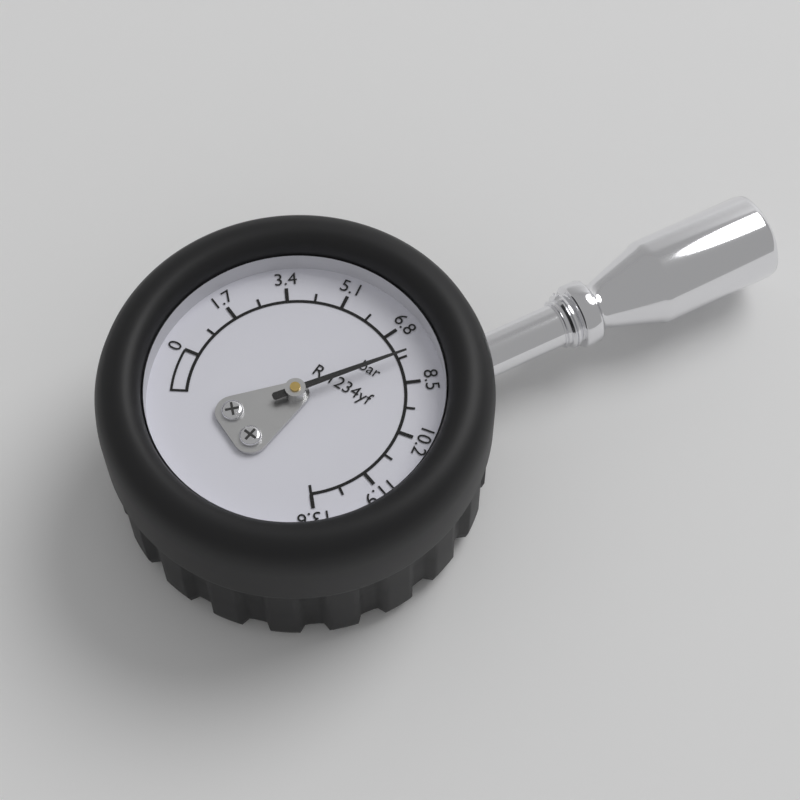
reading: 7.65 bar
